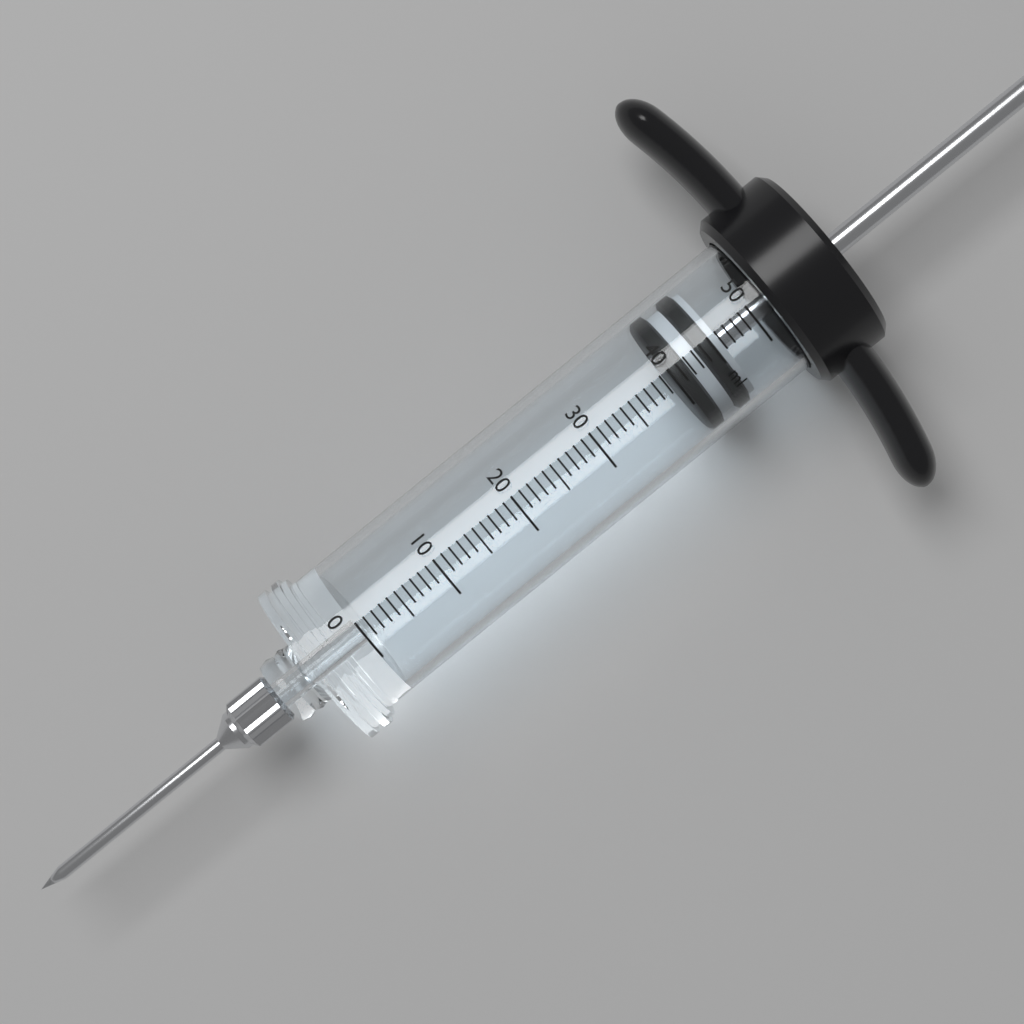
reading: 40 ml
